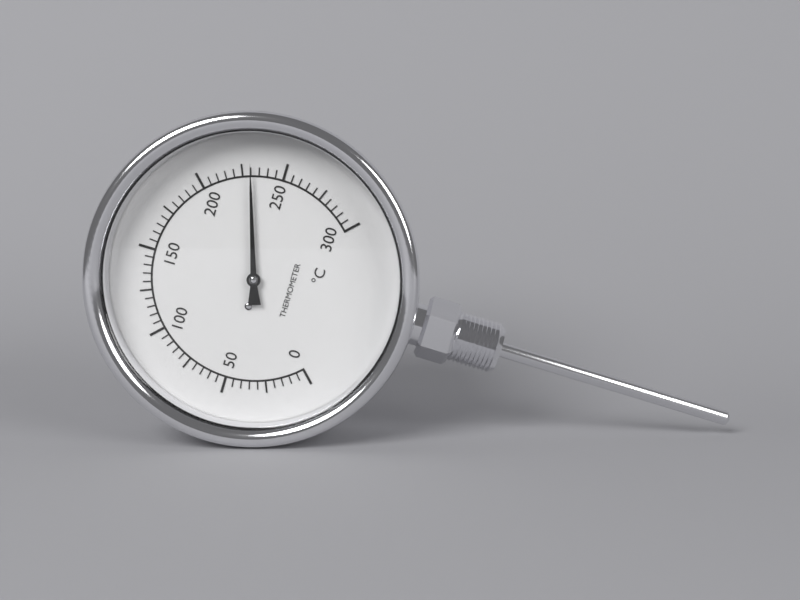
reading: 230 °C
